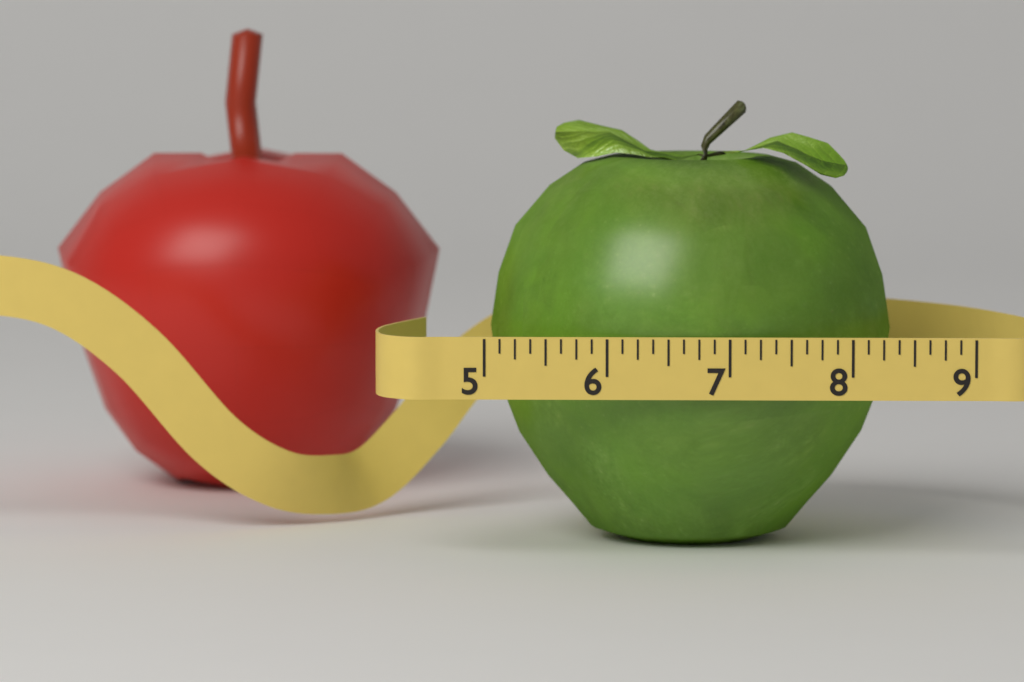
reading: 8.375 (no unit)
